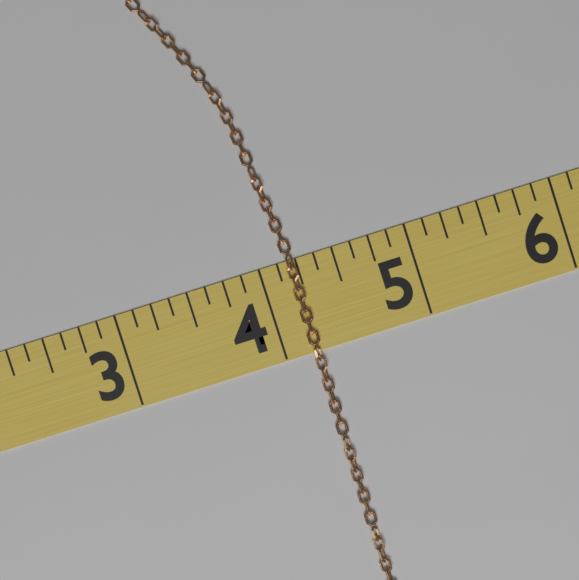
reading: 4.250 (no unit)
